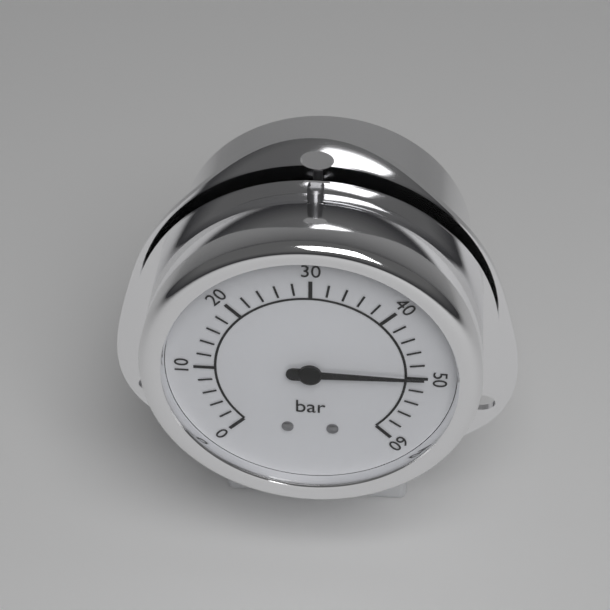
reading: 50 bar
